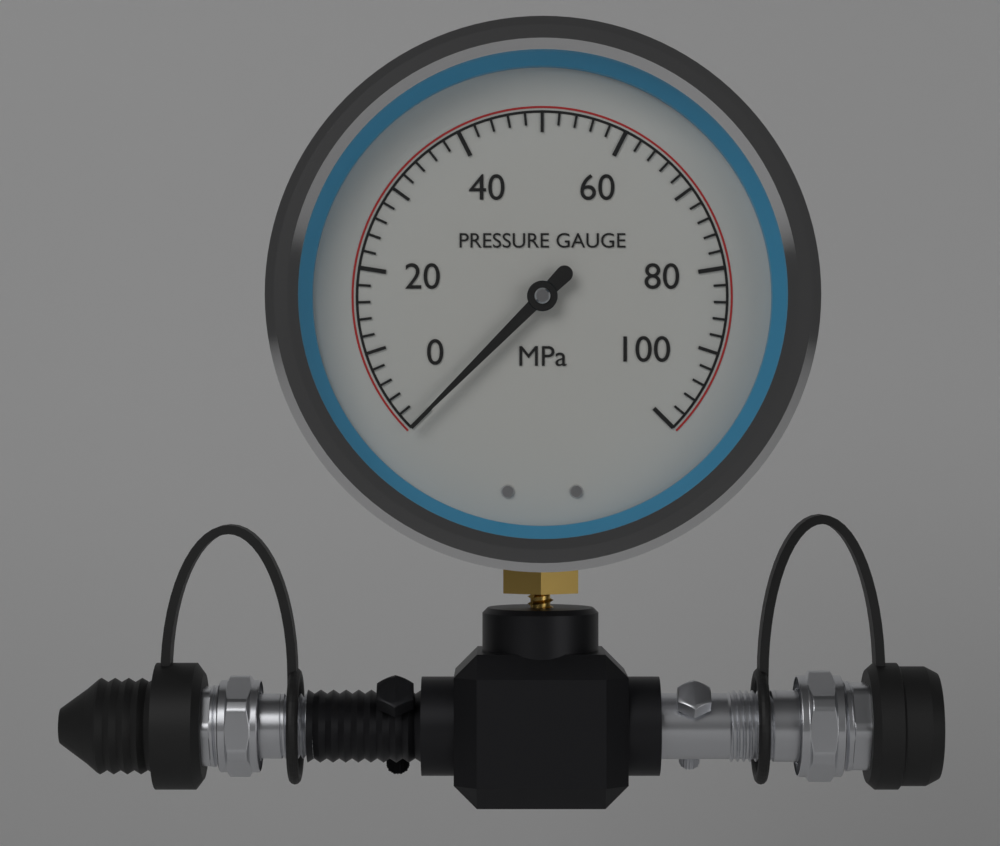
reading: 0 MPa
